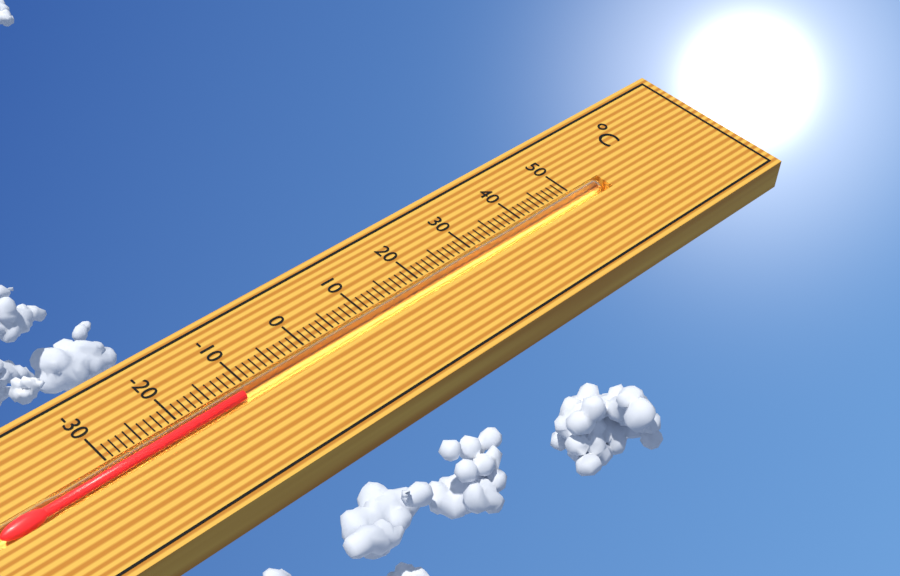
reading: -11 °C
